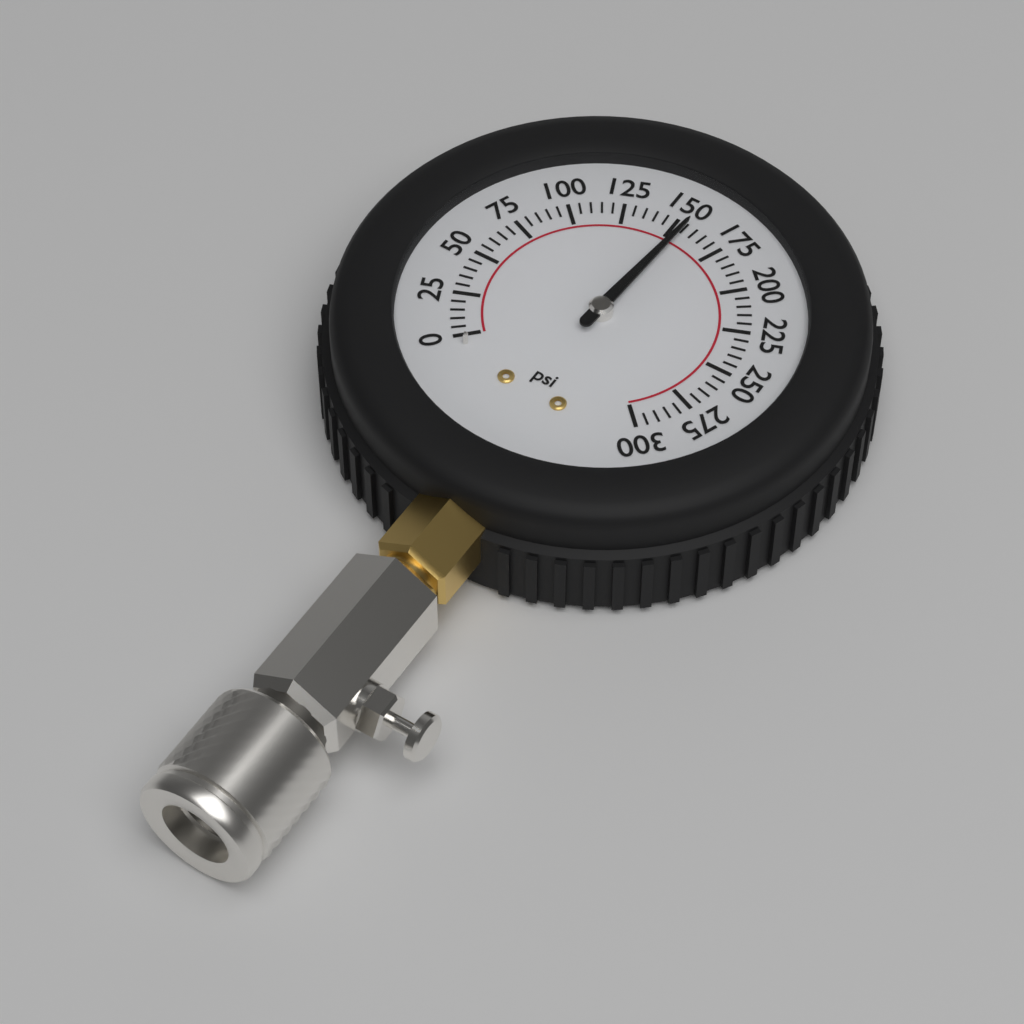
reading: 155 psi
